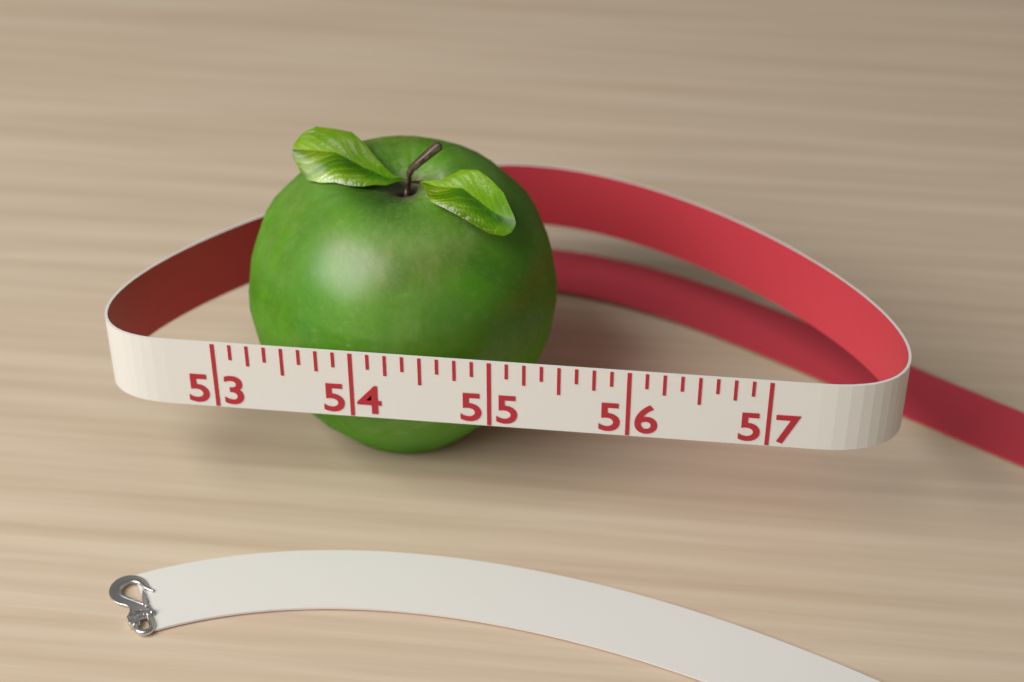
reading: 55.375 (no unit)
